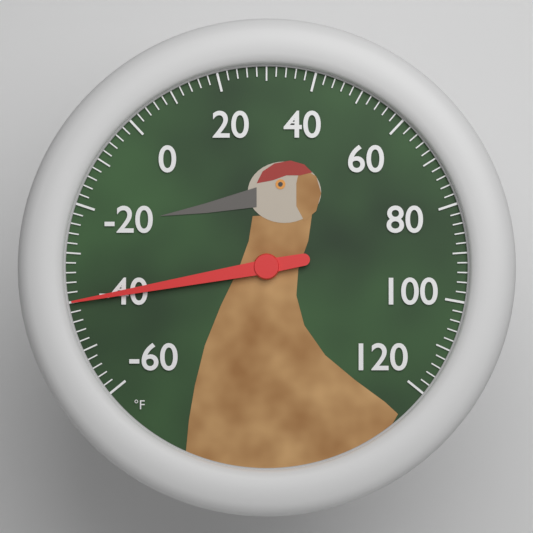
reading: -40 °F
